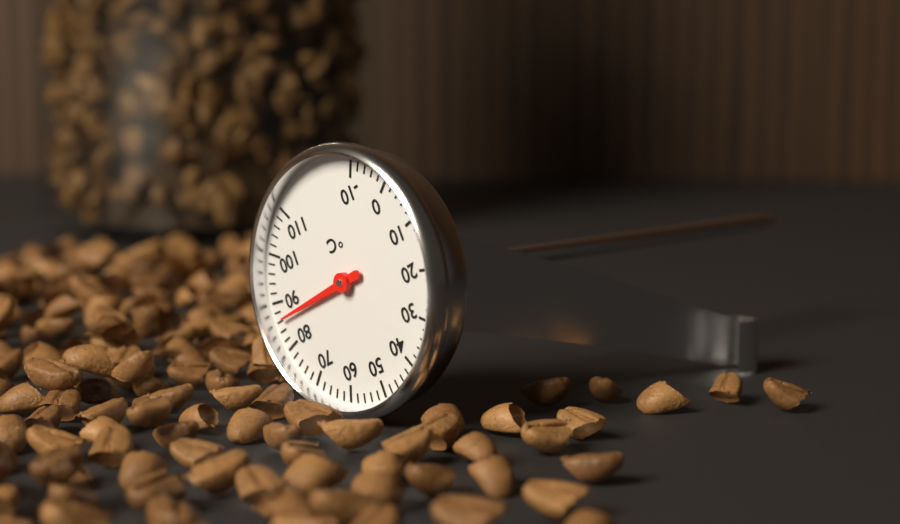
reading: 86 °C
